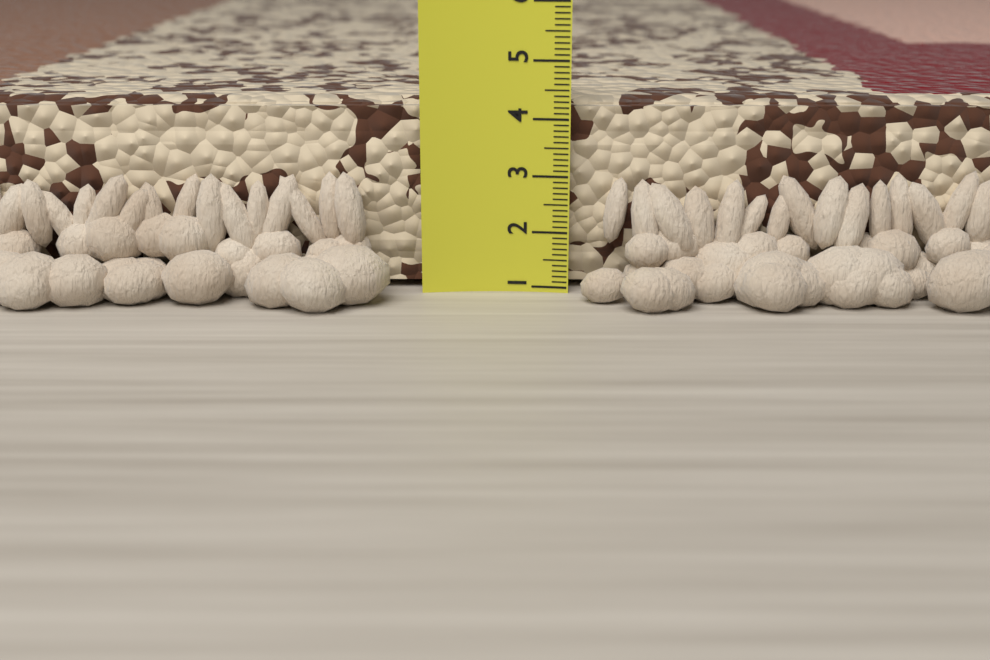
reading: 4.3 (no unit)
